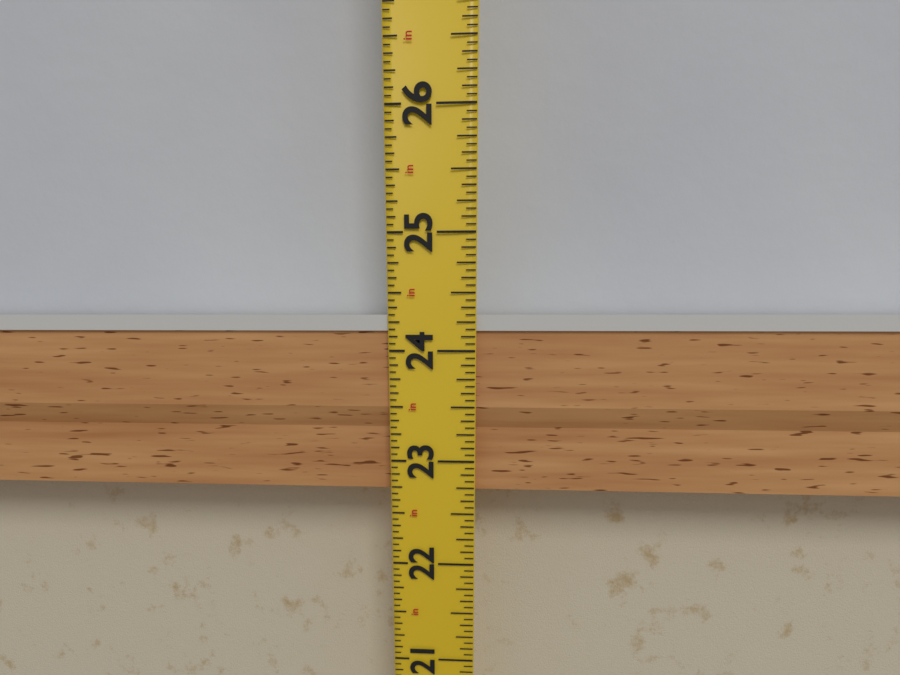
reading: 24.3125 in
